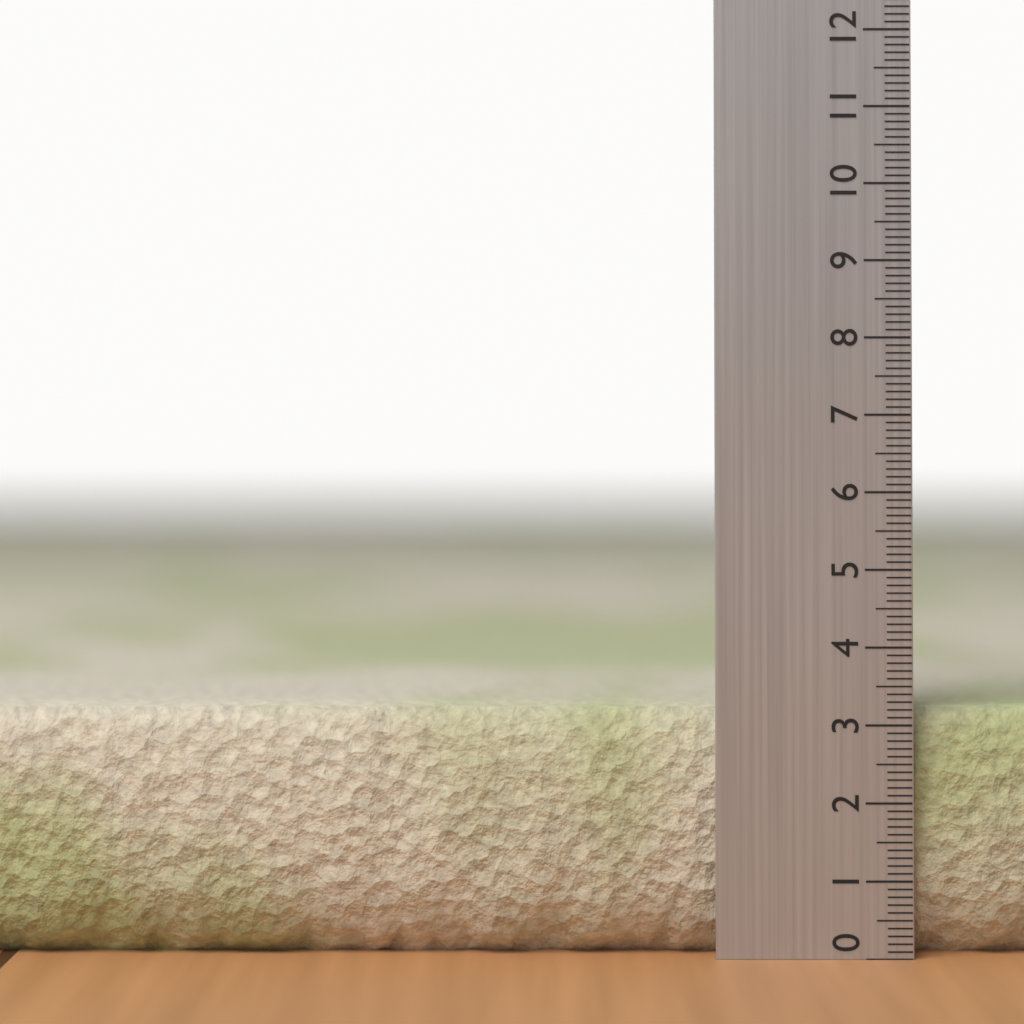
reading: 3.2 (no unit)
